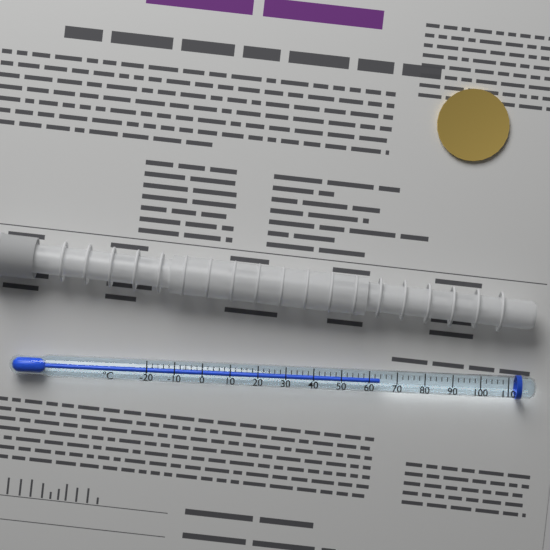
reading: 64 °C
